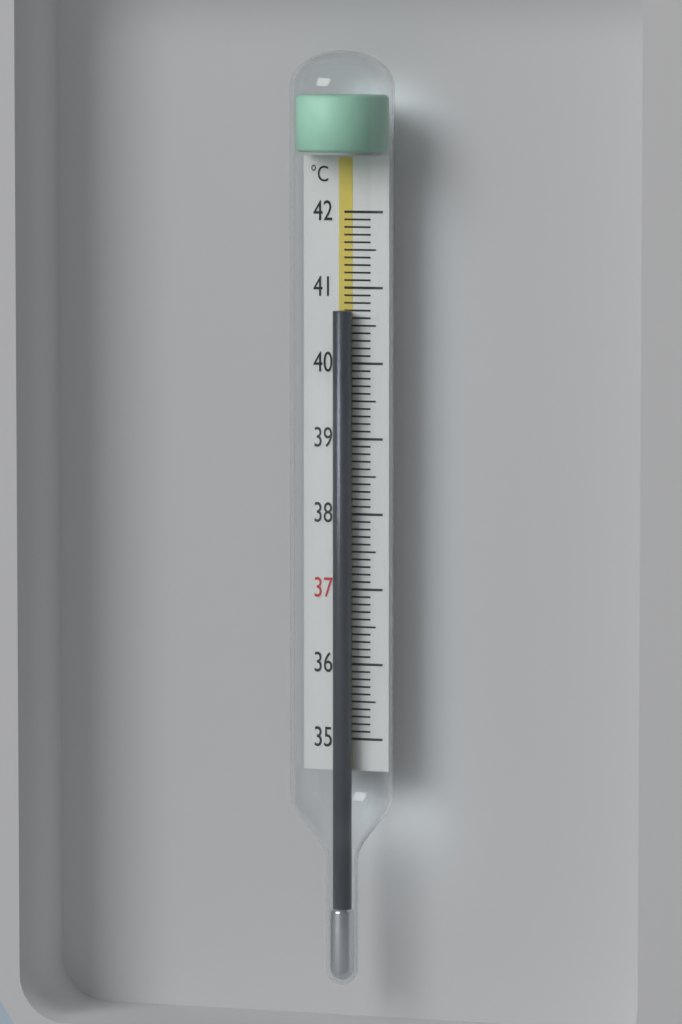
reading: 40.7 °C
